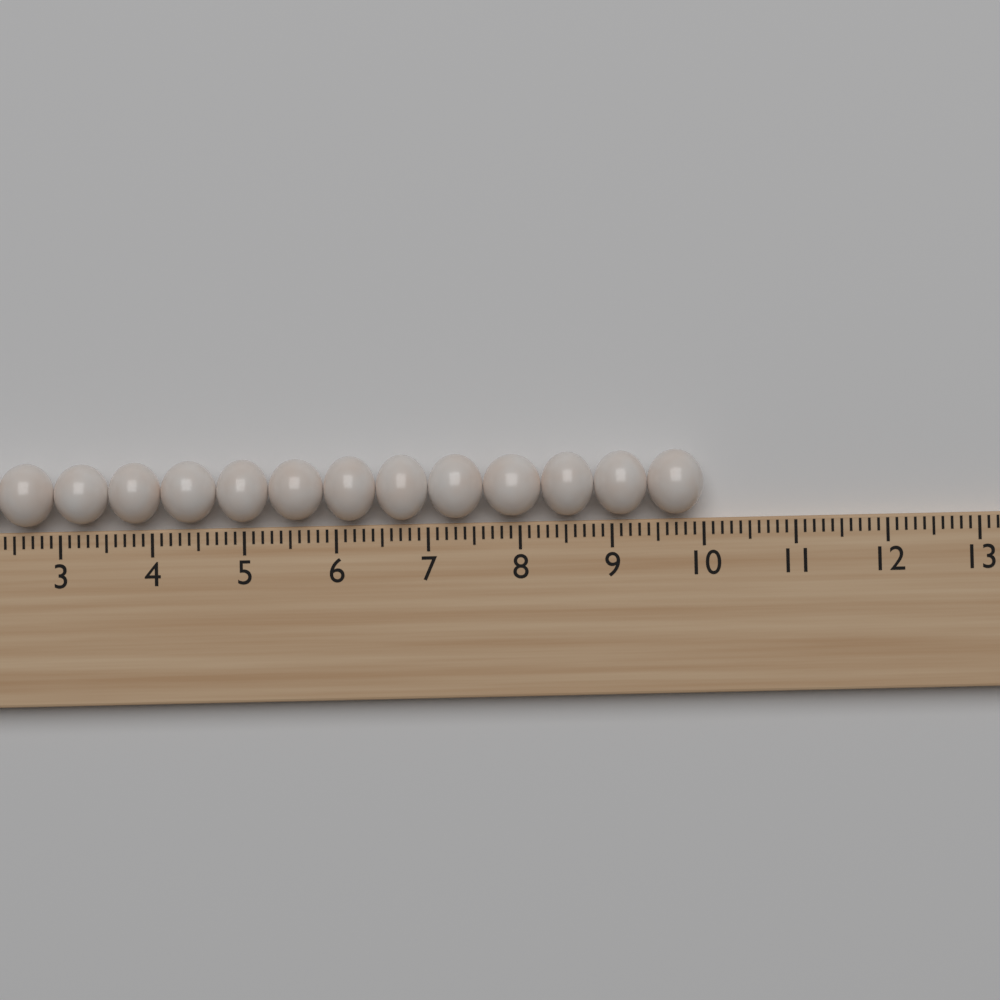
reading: 10.0 (no unit)
